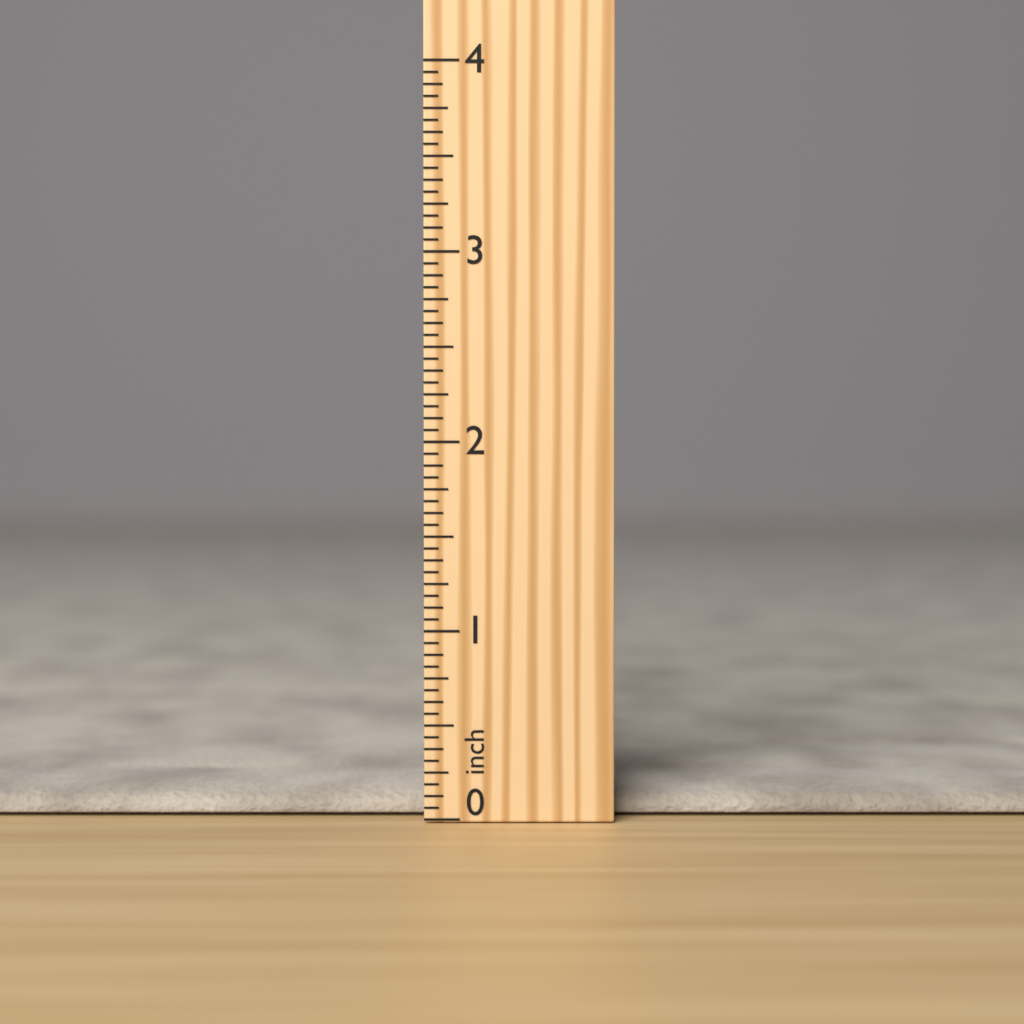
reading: 0.1250 inch
